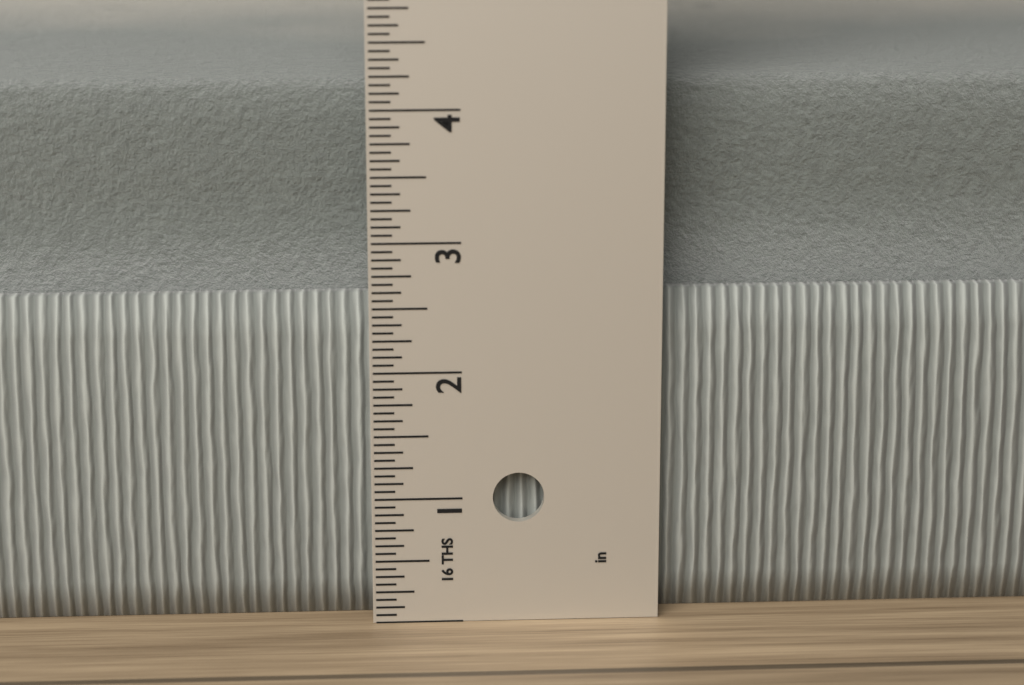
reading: 4.1250 in
